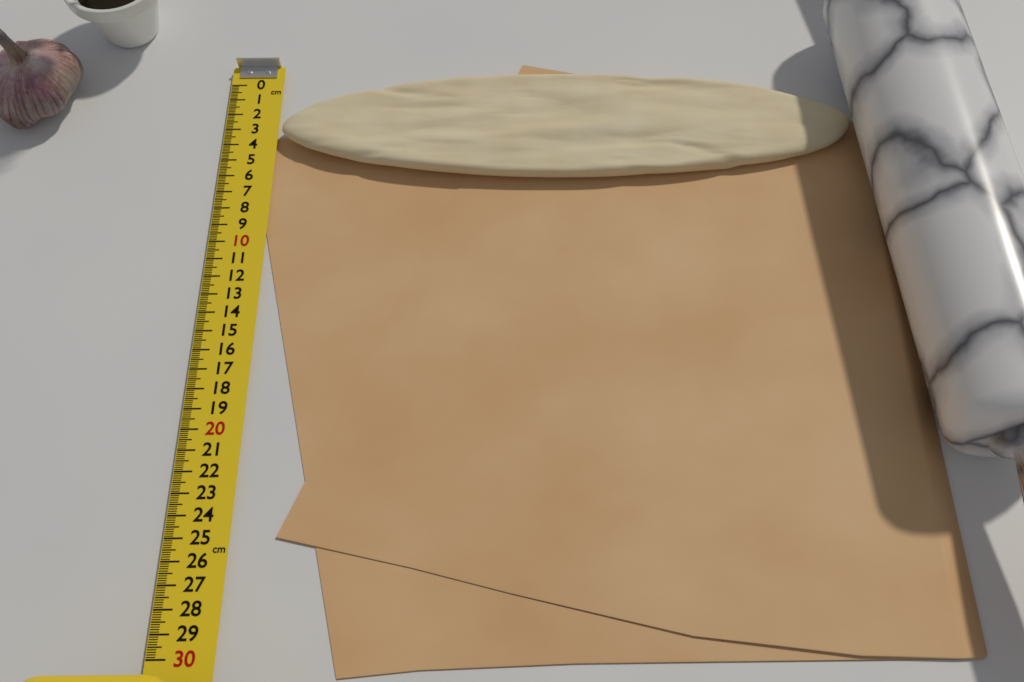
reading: 6.5 cm
